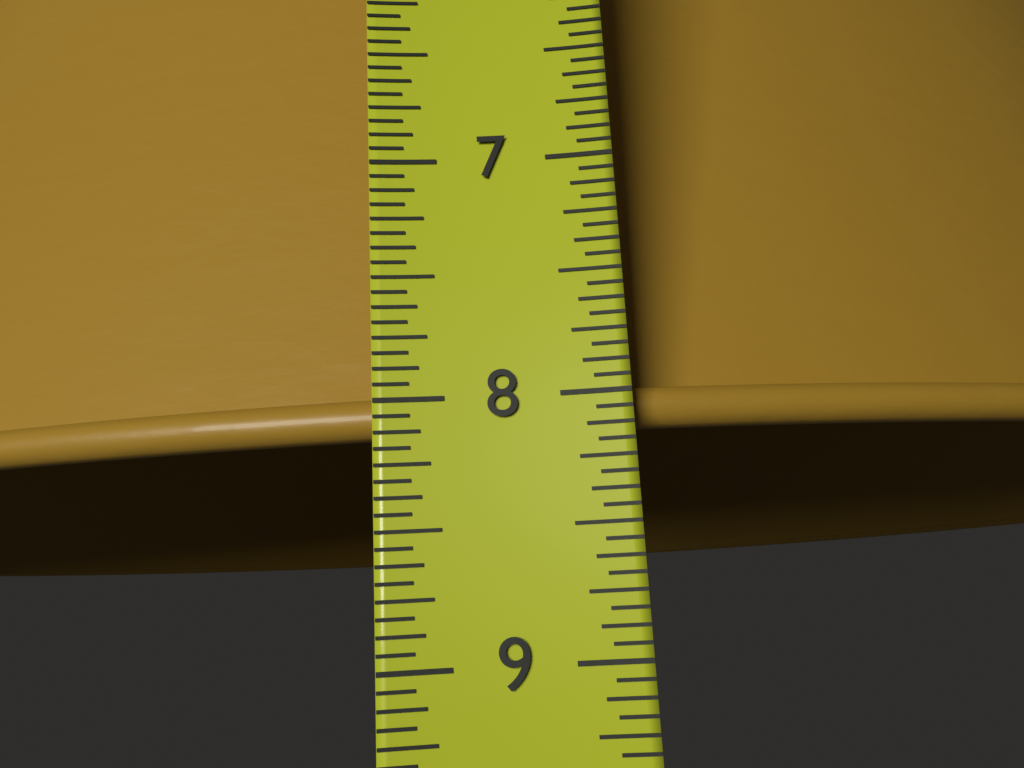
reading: 8.1250 in
